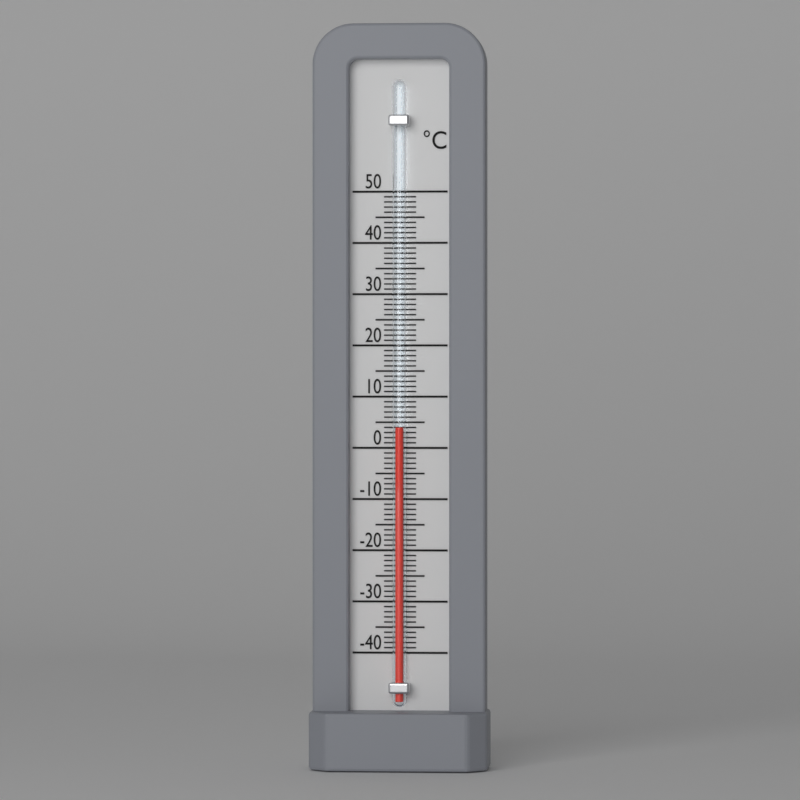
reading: 4 °C
